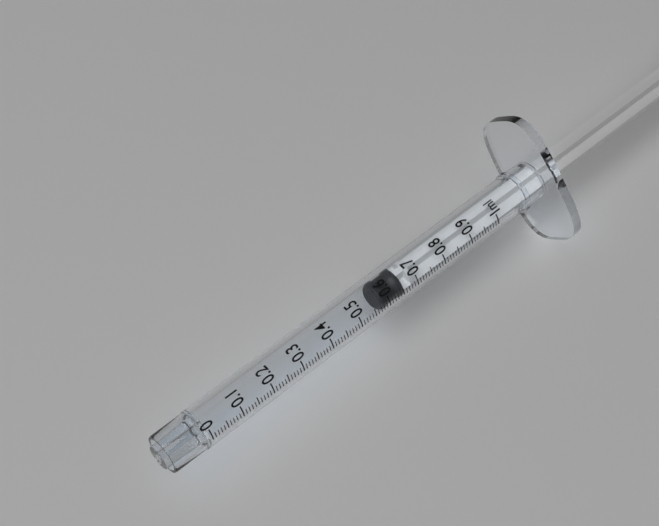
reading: 0.58 ml
